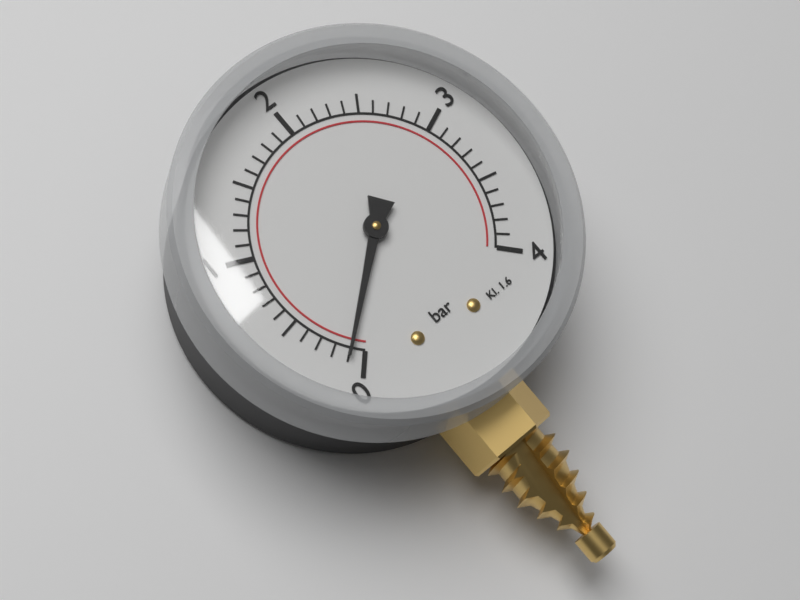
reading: 0.1 bar
